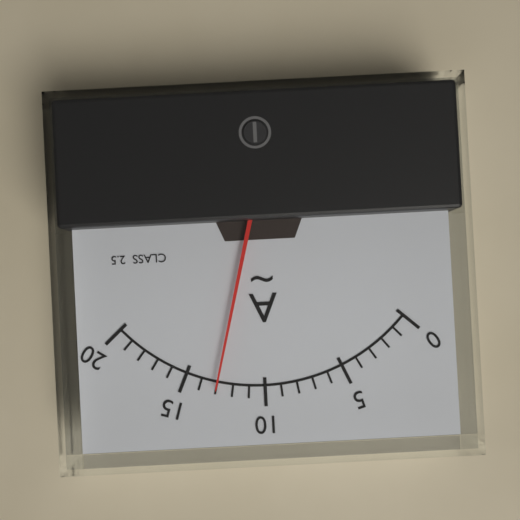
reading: 13 A
